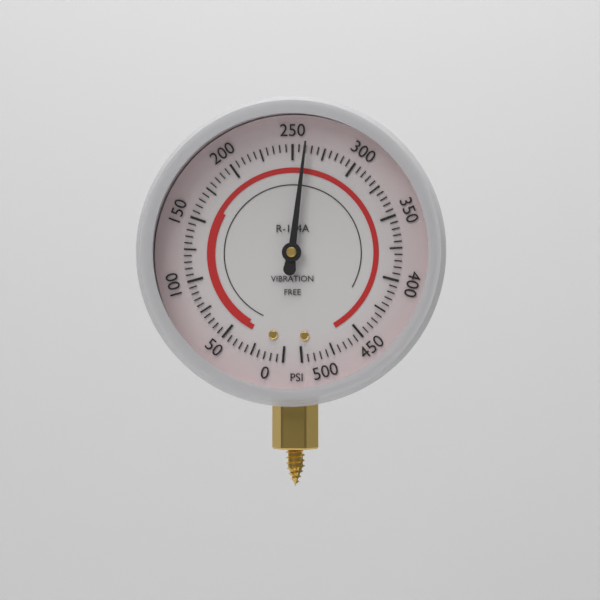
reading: 260 psi
